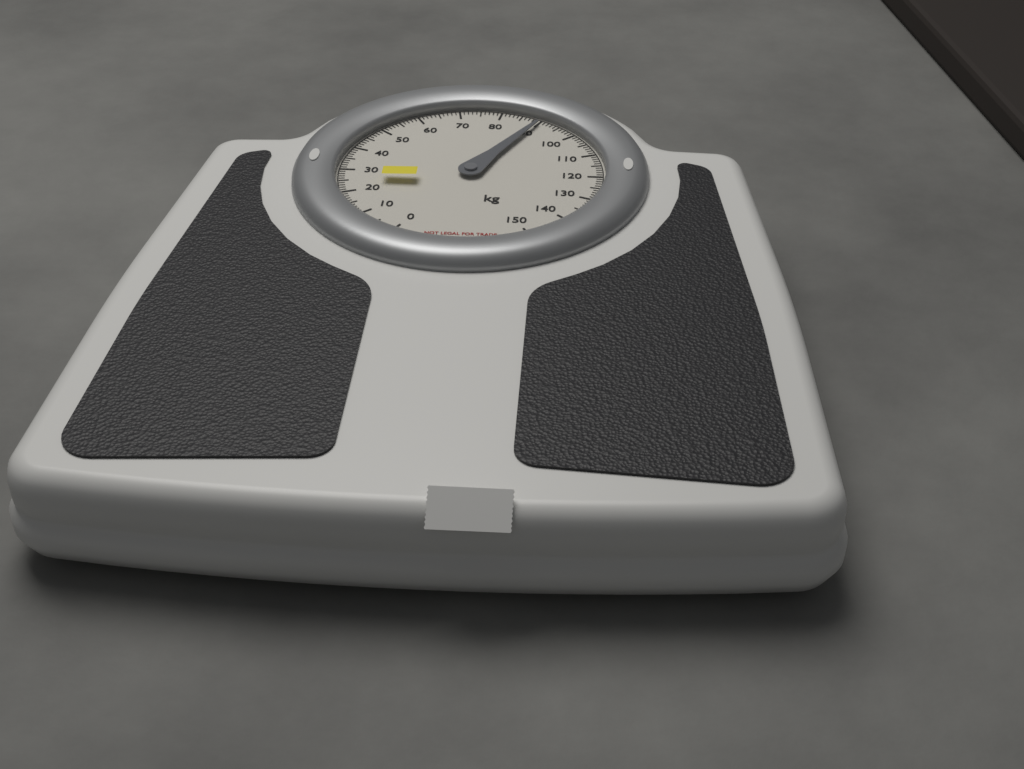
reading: 90 kg
